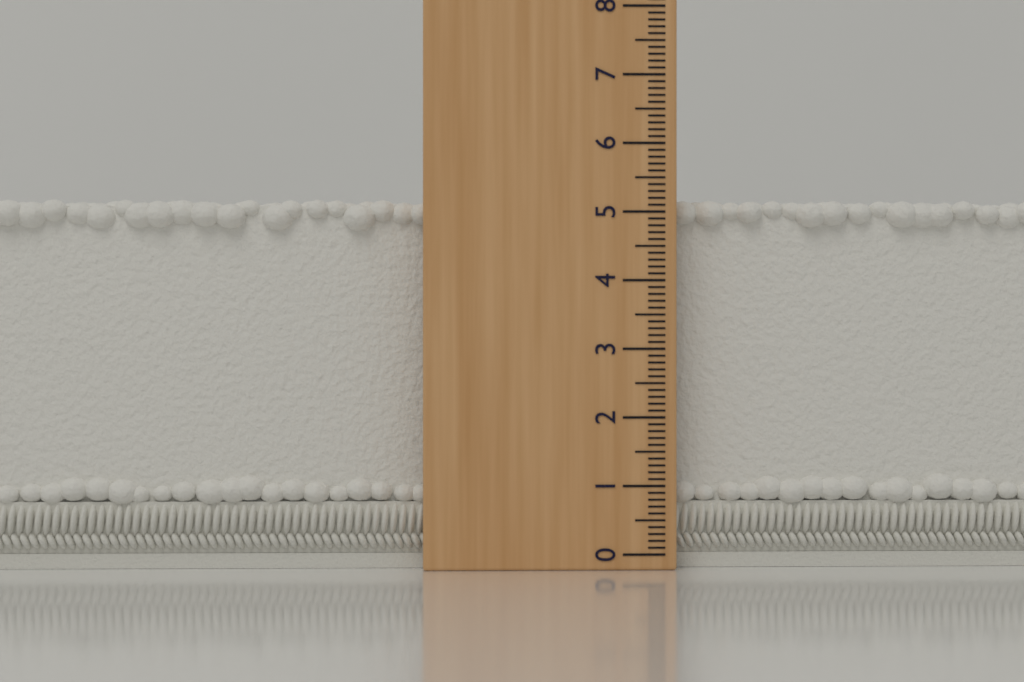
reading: 5.2 (no unit)
